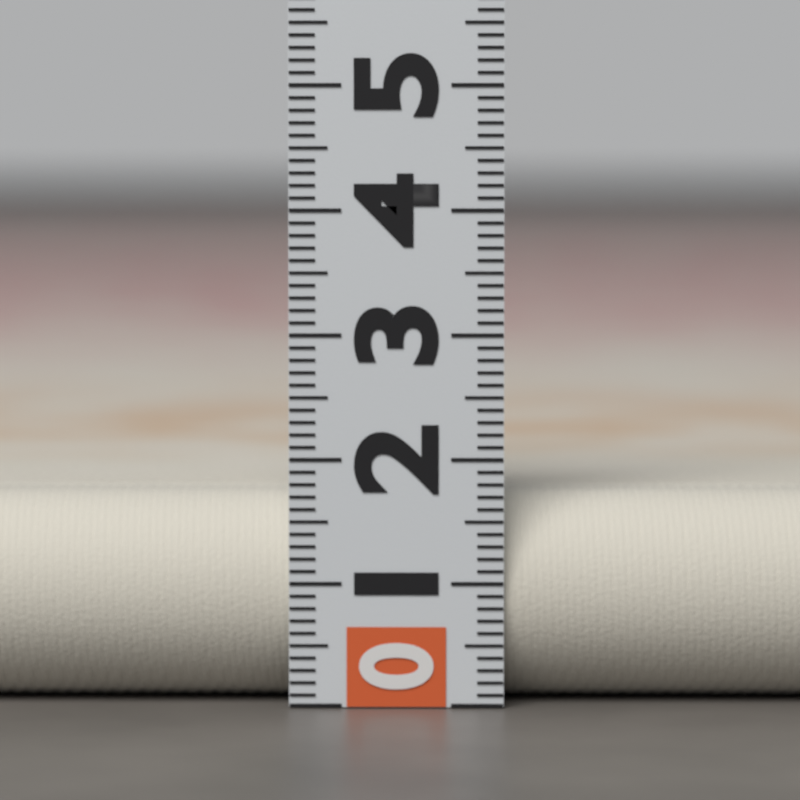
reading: 1.7 (no unit)
